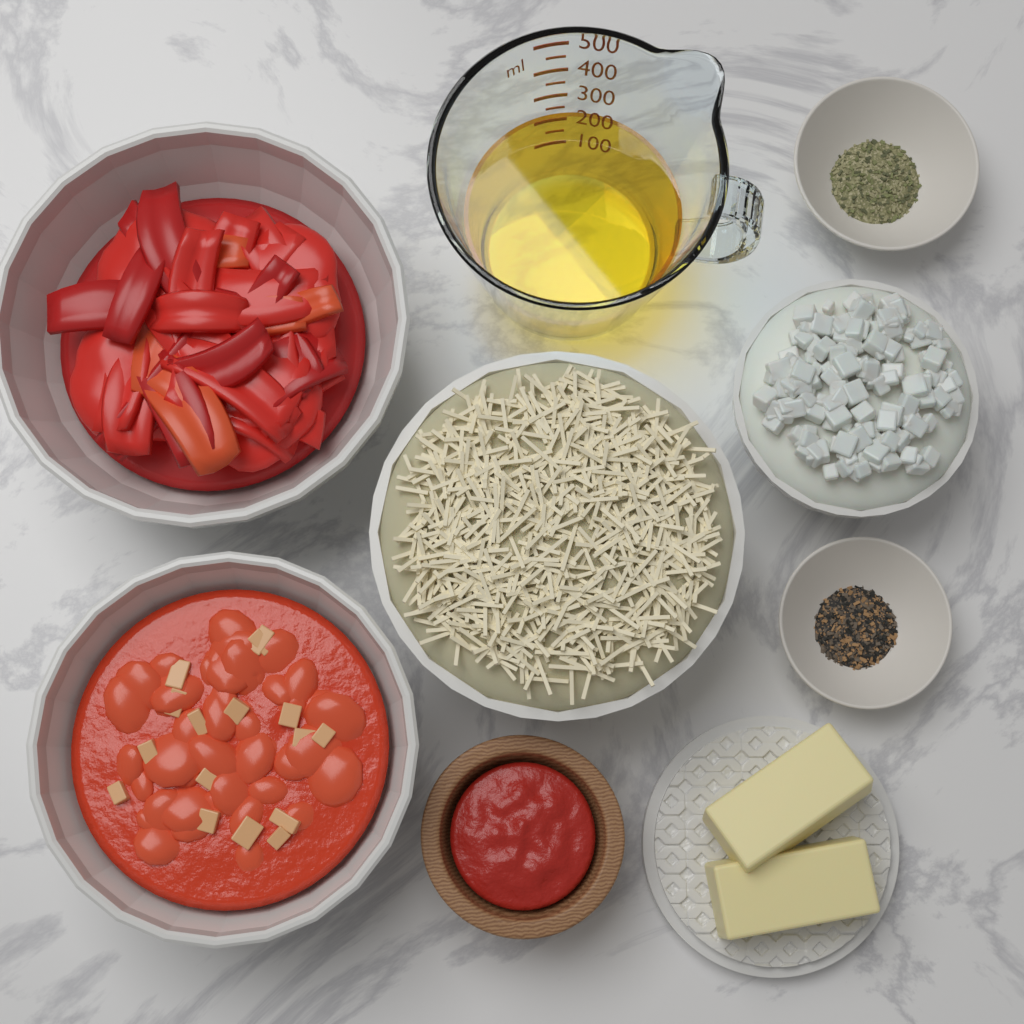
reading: 250 ml
